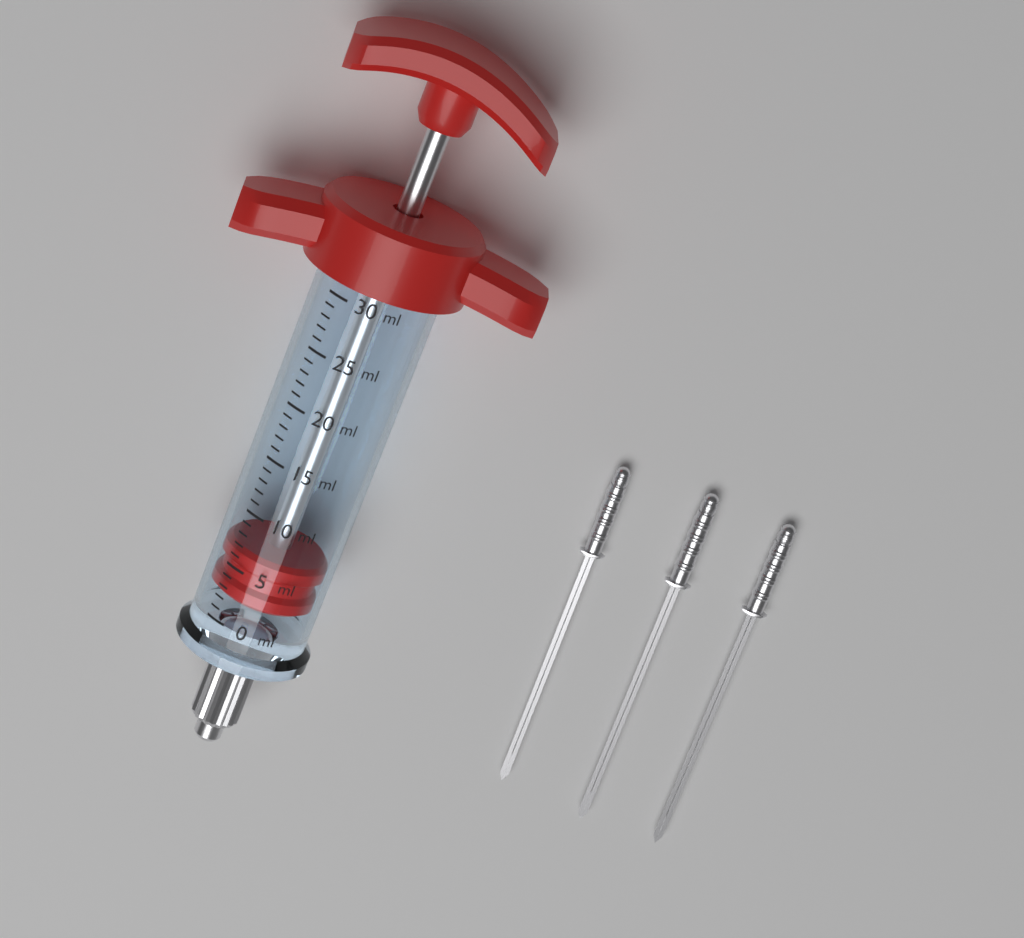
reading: 2 ml
